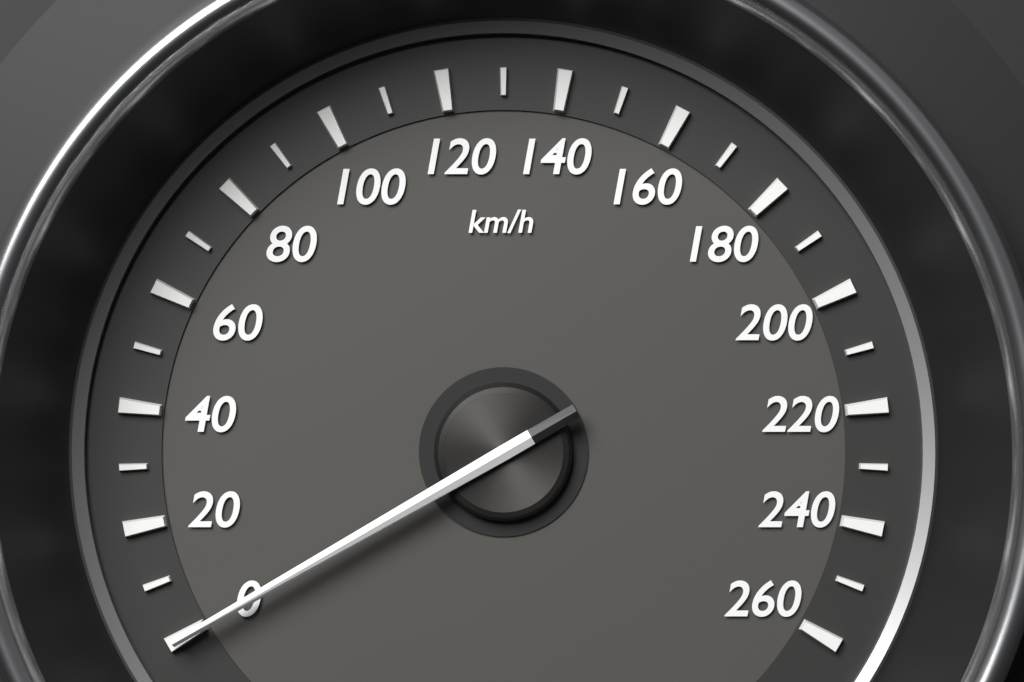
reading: 0 km/h
